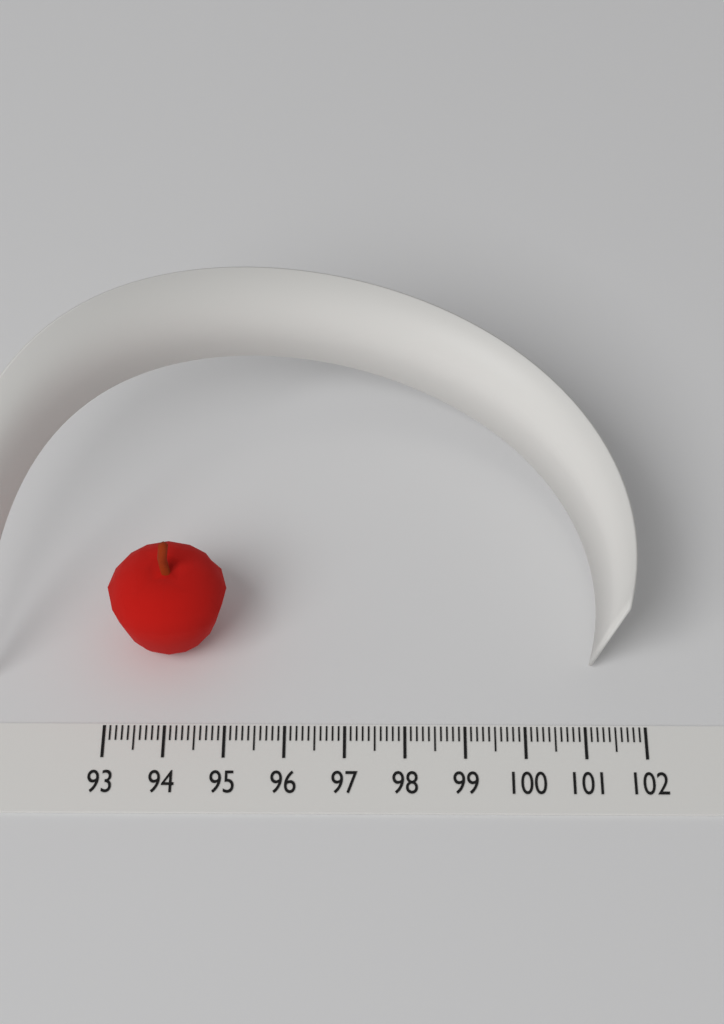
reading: 95.0 (no unit)
